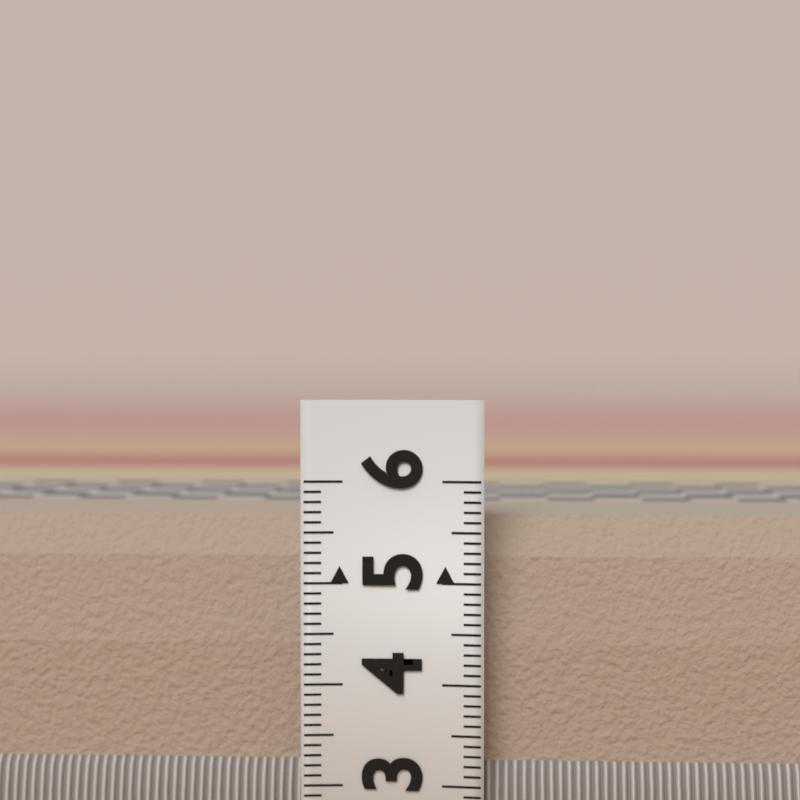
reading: 5.8 (no unit)
